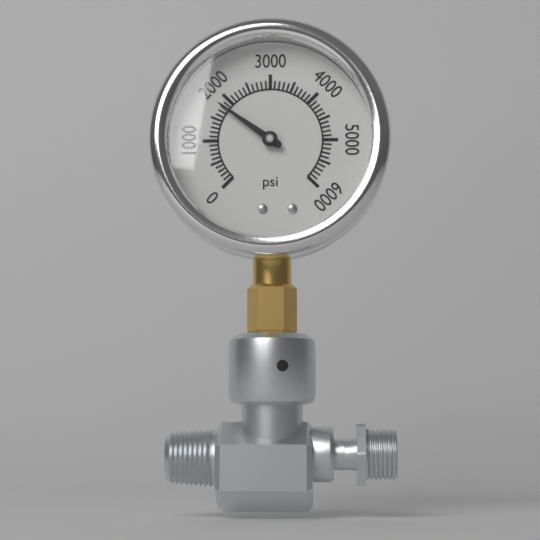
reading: 1800 psi
